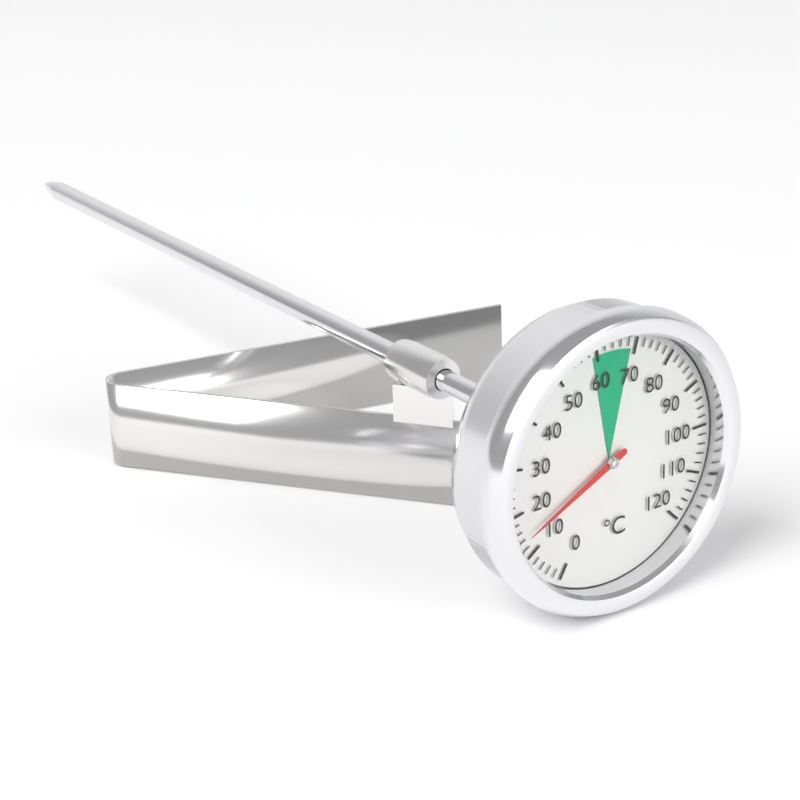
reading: 14 °C
